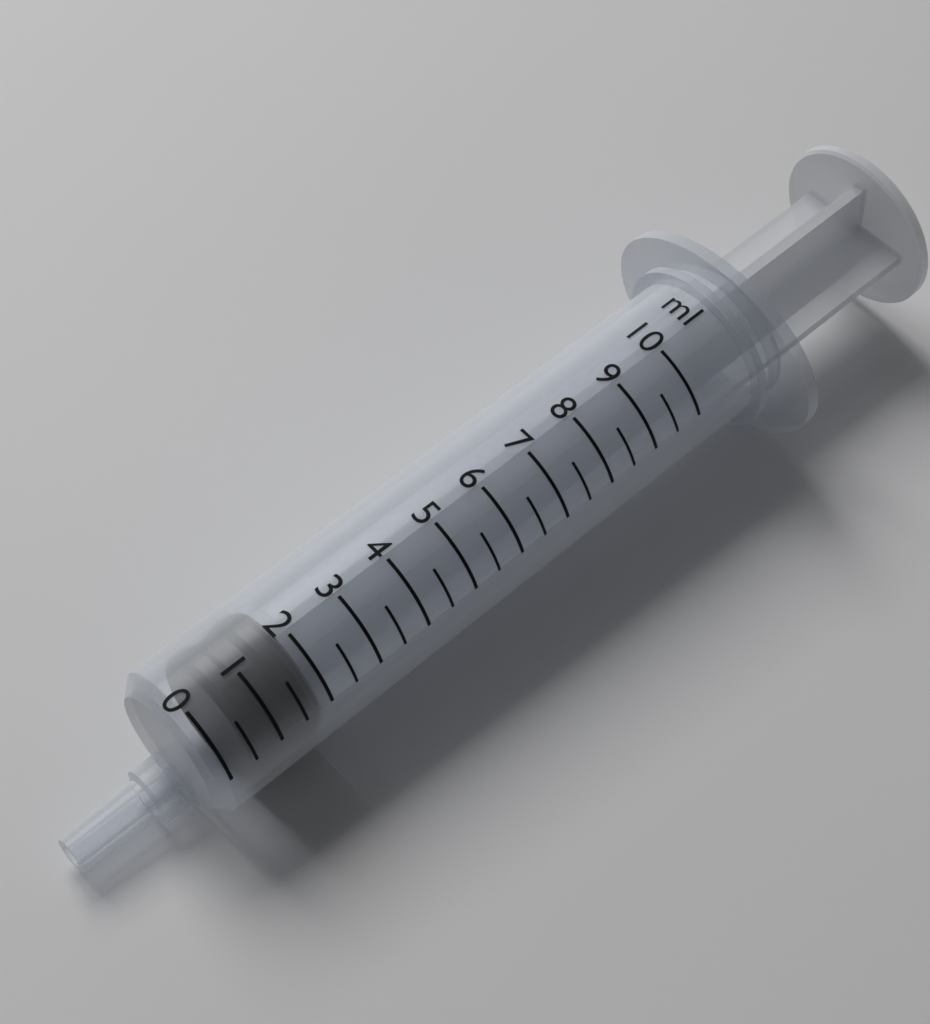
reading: 0.5 ml
